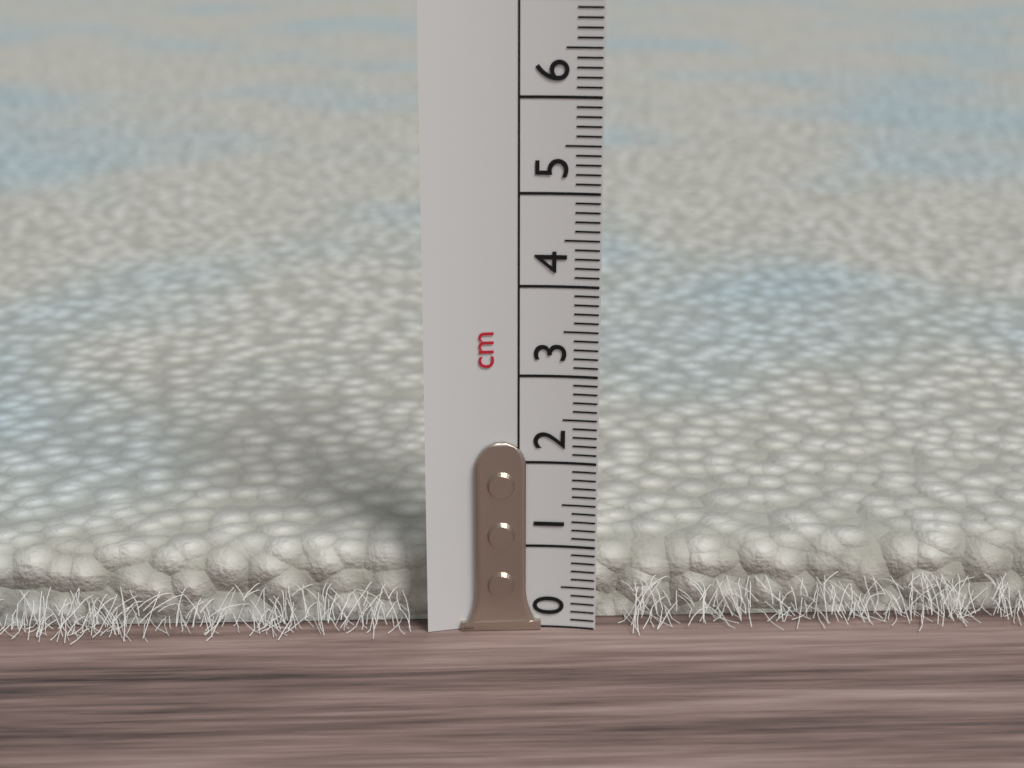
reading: 0.9 cm
